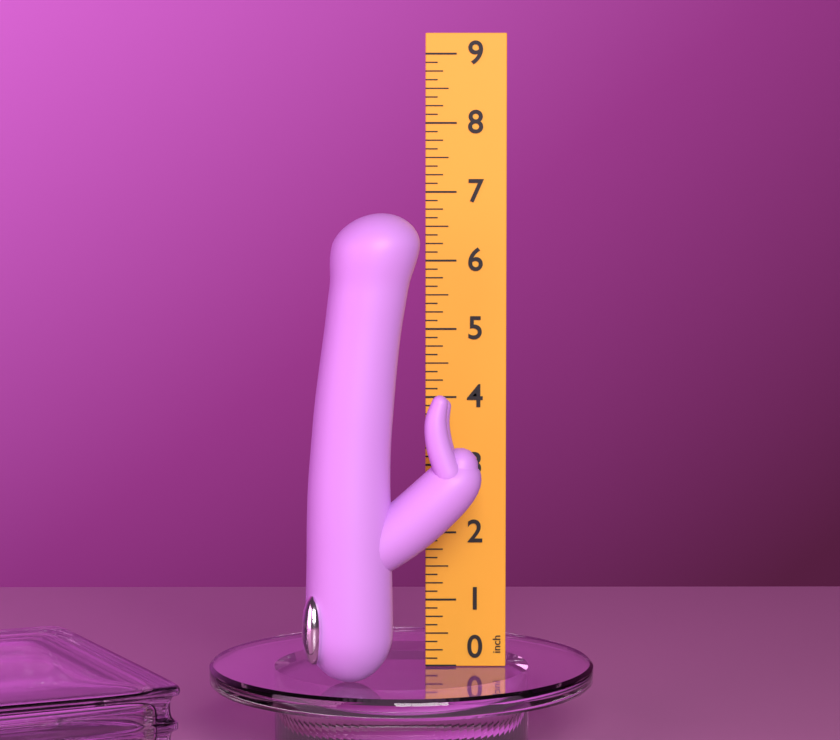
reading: 6.750 inch
